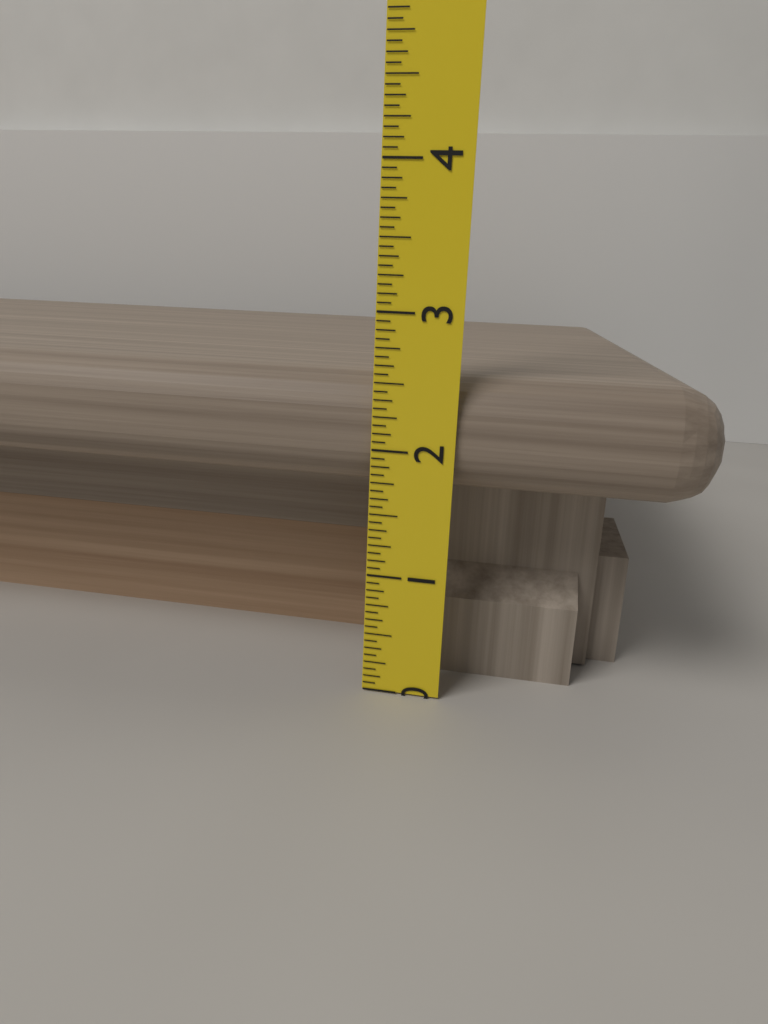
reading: 2.5625 (no unit)
